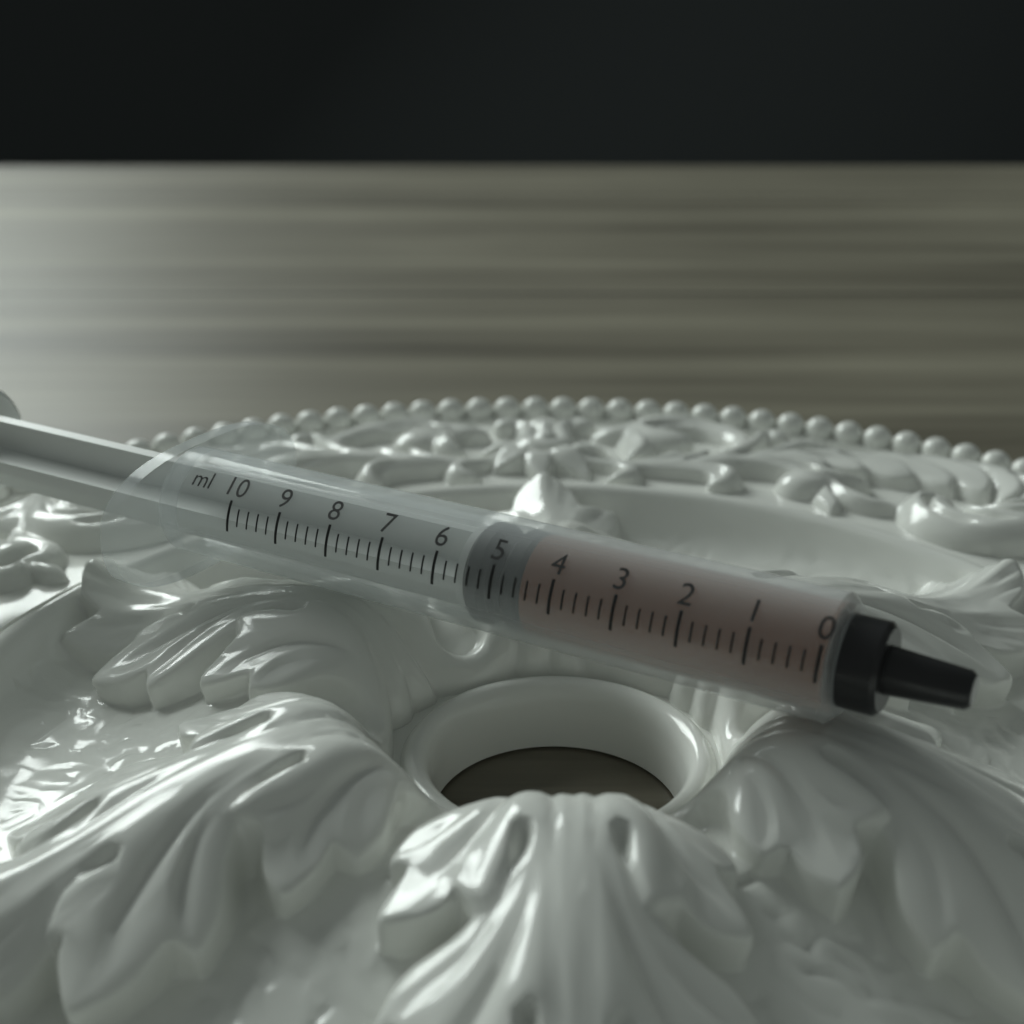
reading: 4.6 ml
